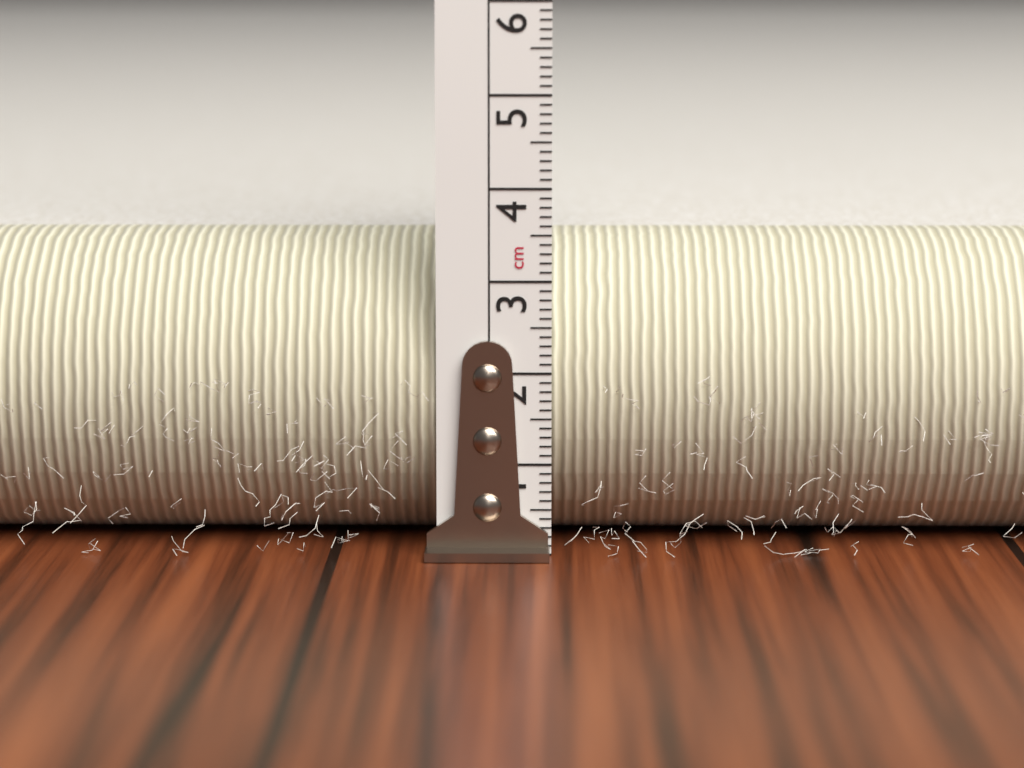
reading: 3.4 cm
